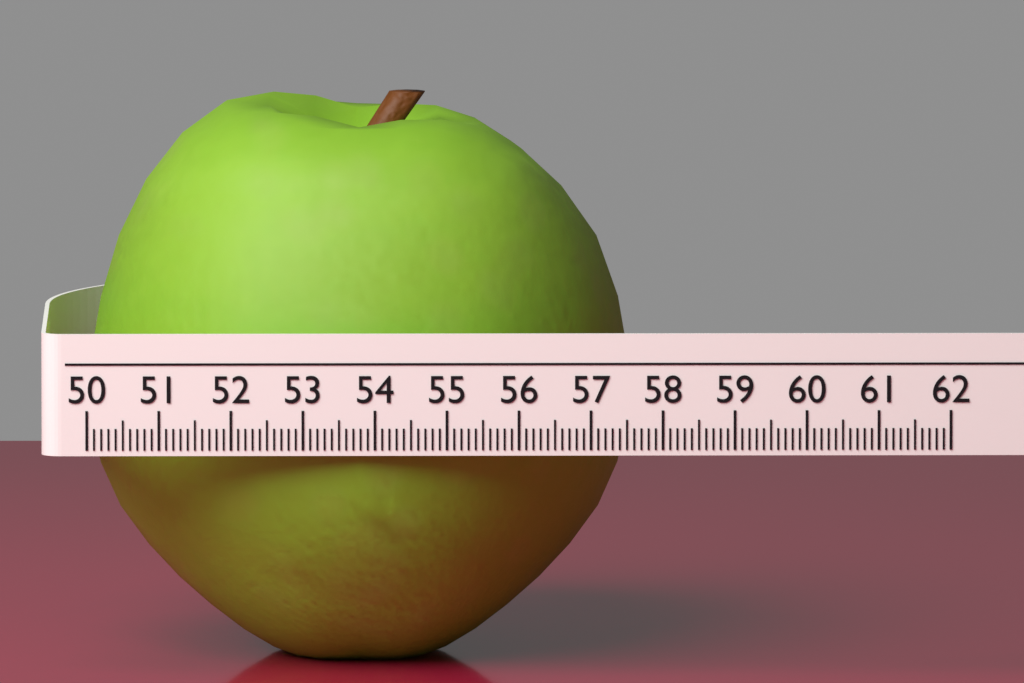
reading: 57.6 (no unit)
